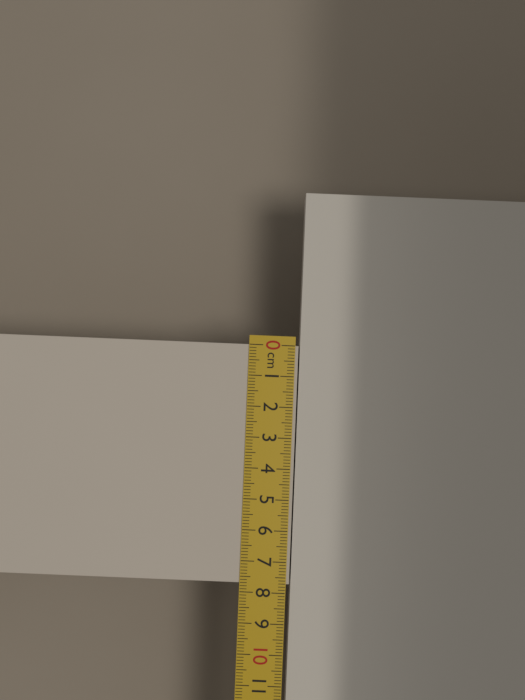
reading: 7.7 cm
